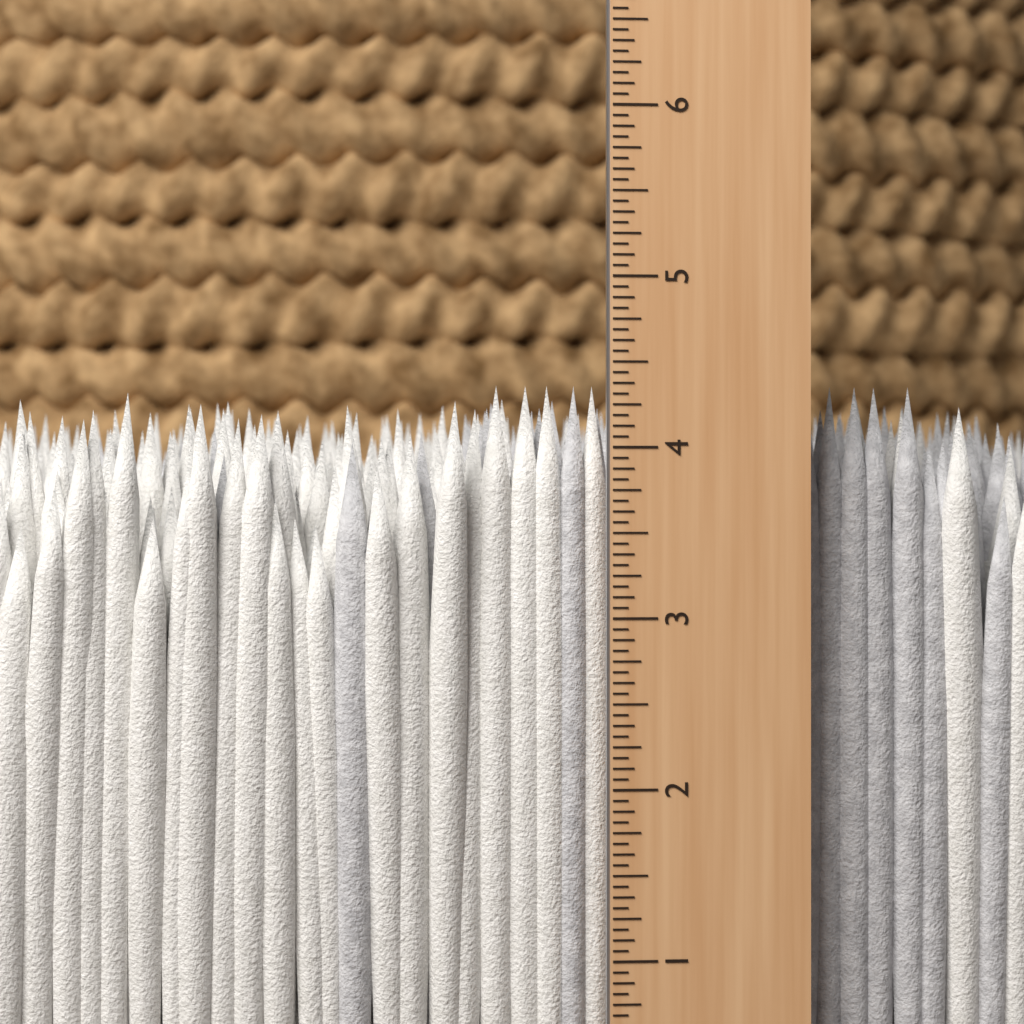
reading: 4.3750 in
